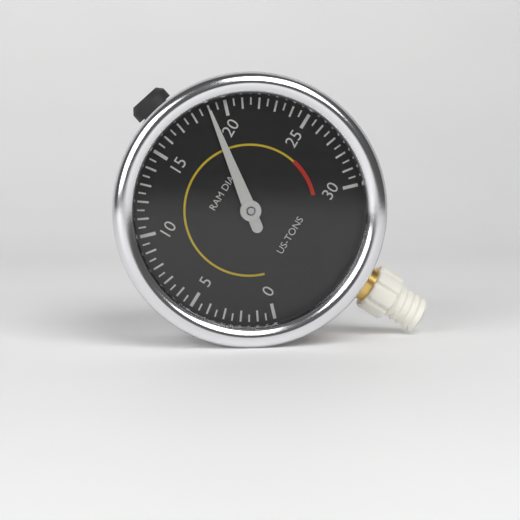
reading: 19.0 US-TONS
